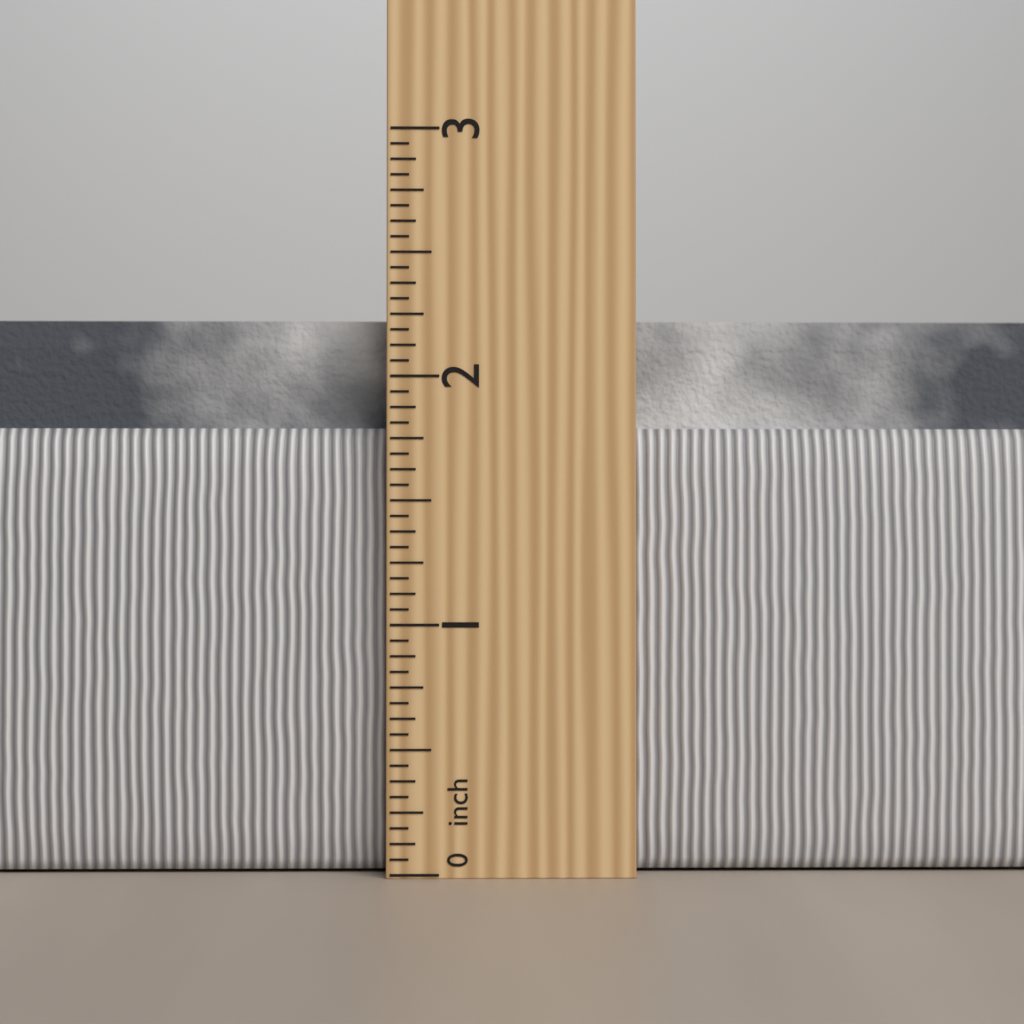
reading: 2.2500 in
